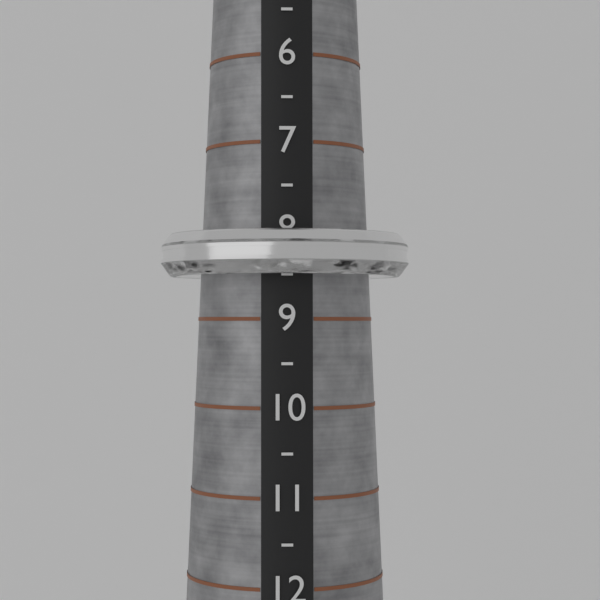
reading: 8.5 (no unit)
